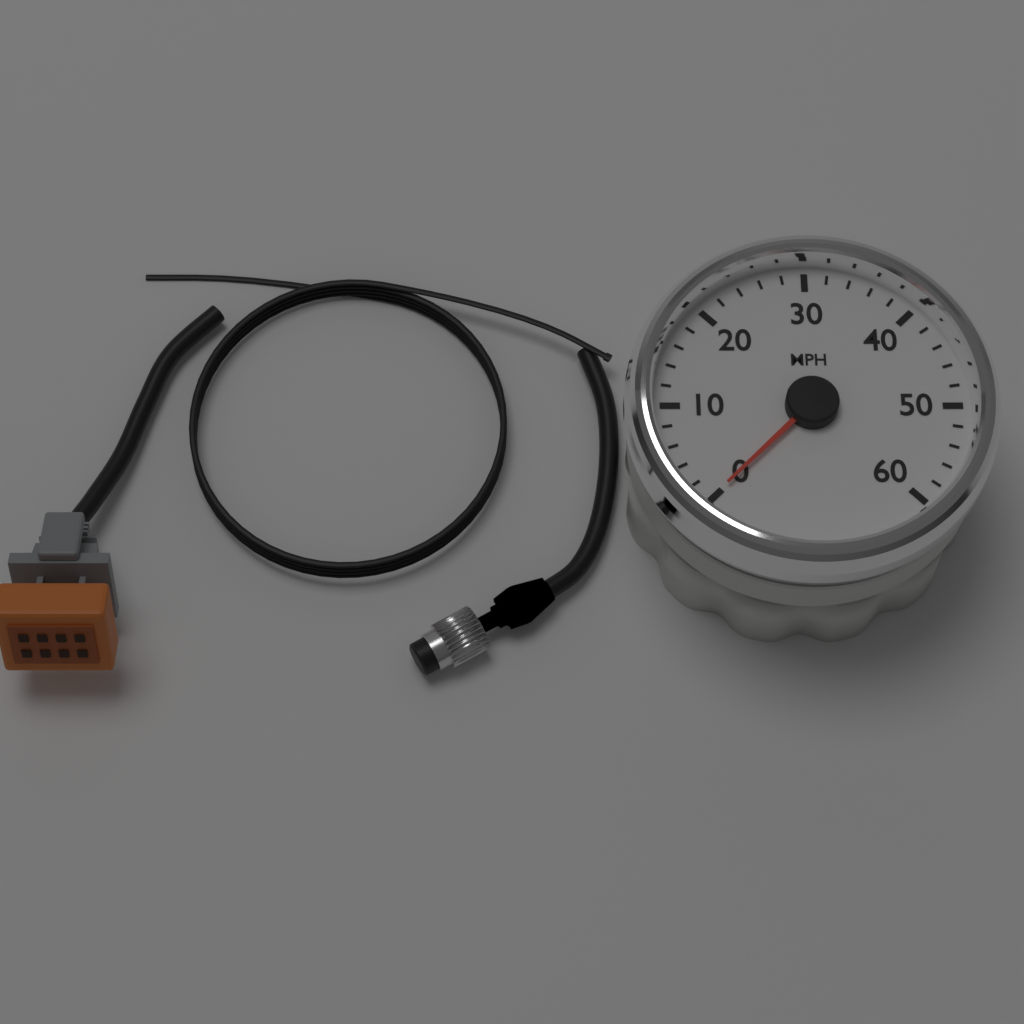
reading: 0 MPH
